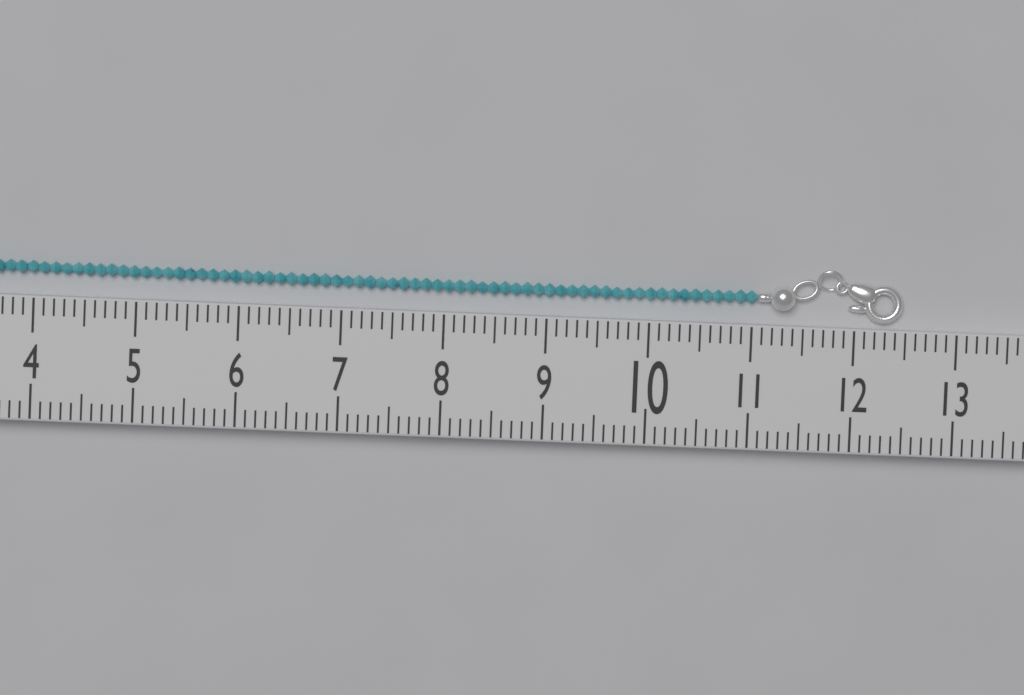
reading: 12.5 (no unit)
